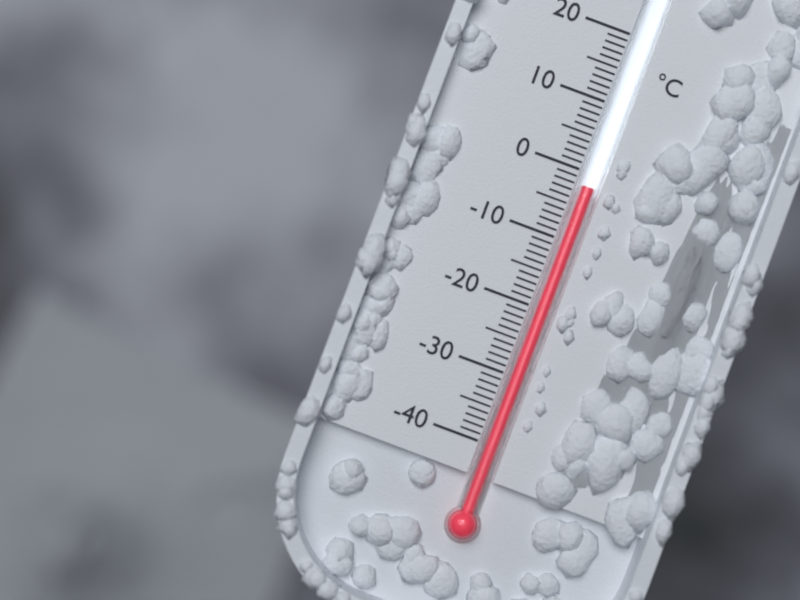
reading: -2 °C
